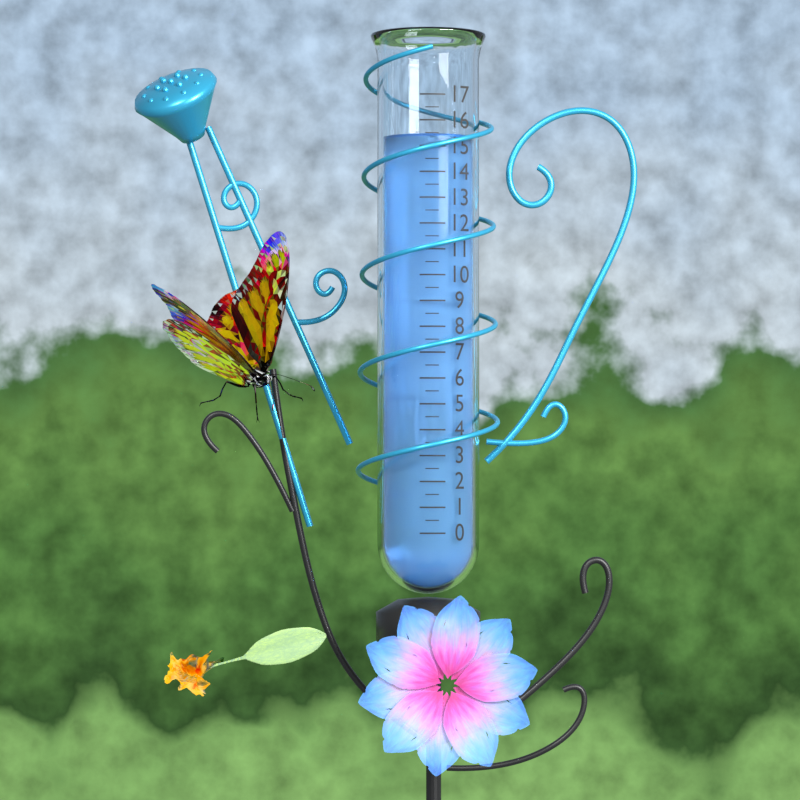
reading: 15.5 (no unit)
